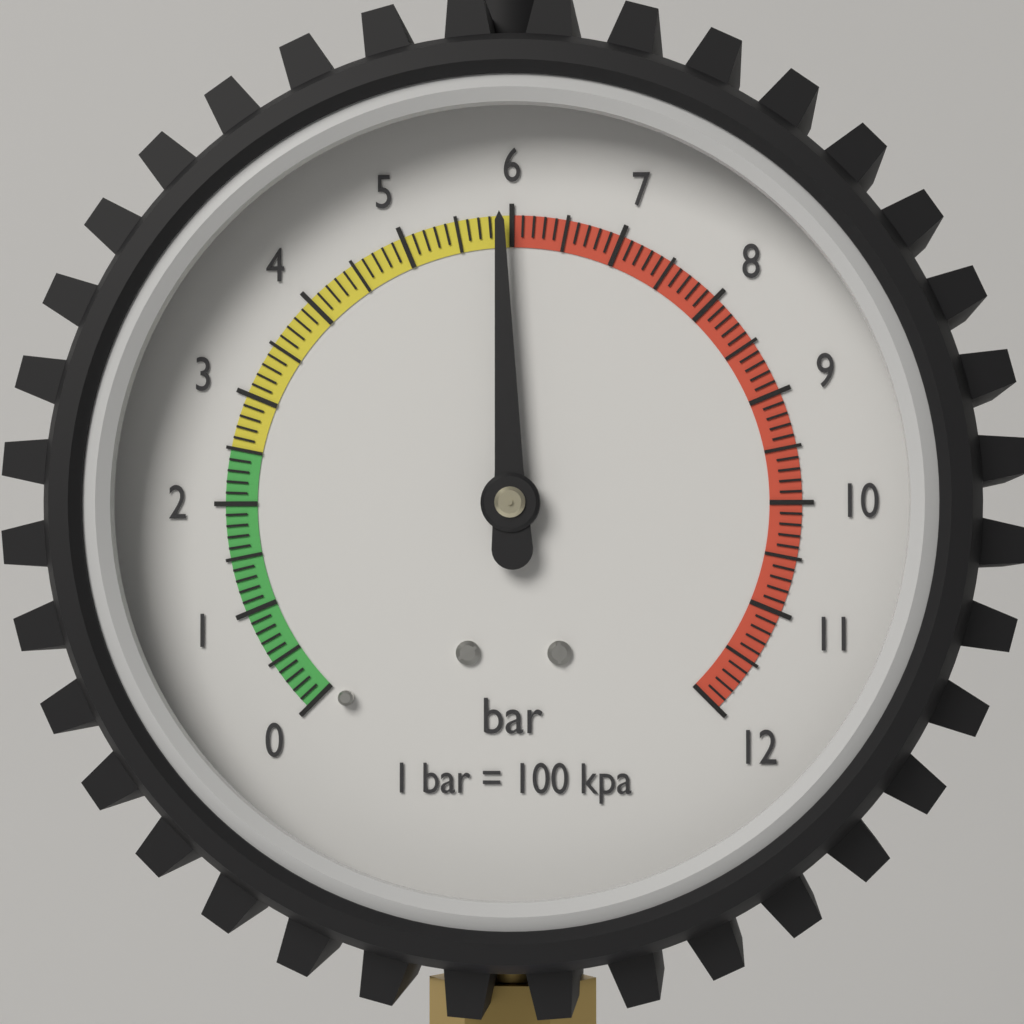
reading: 5.9 bar
